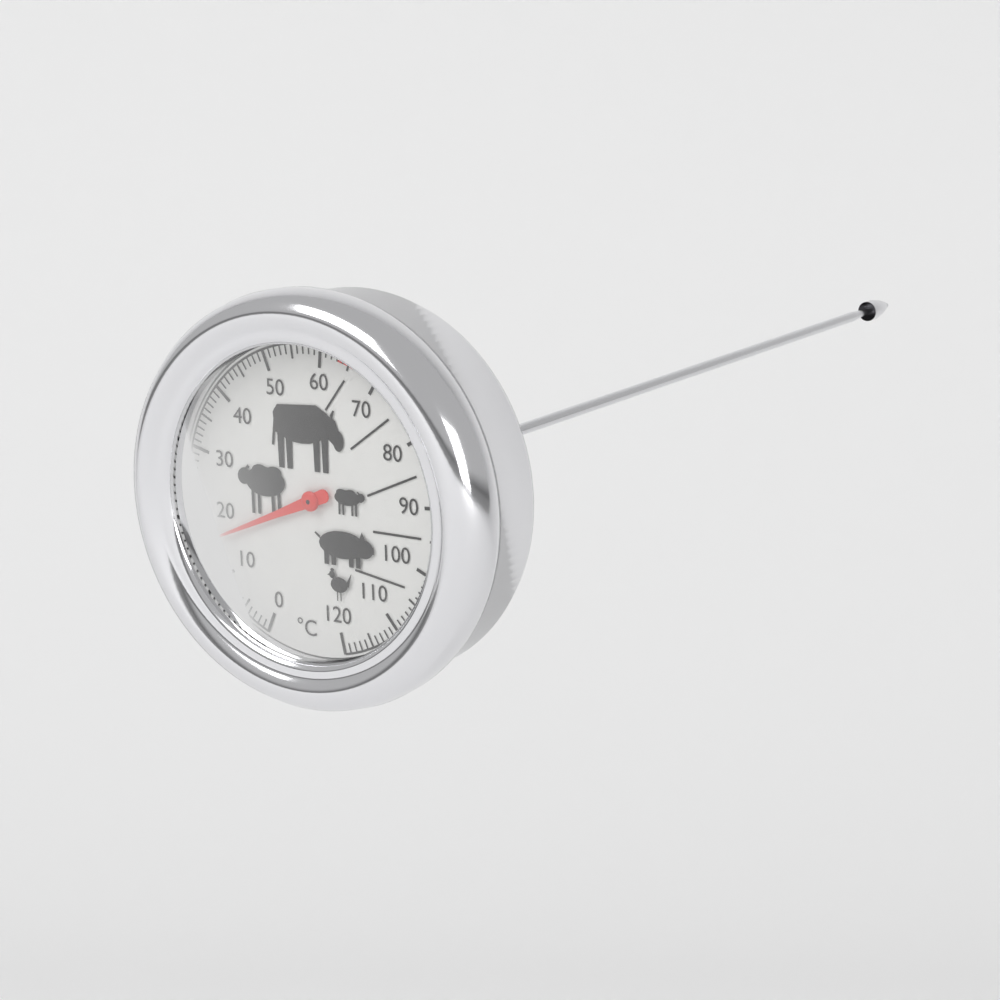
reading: 16 °C
